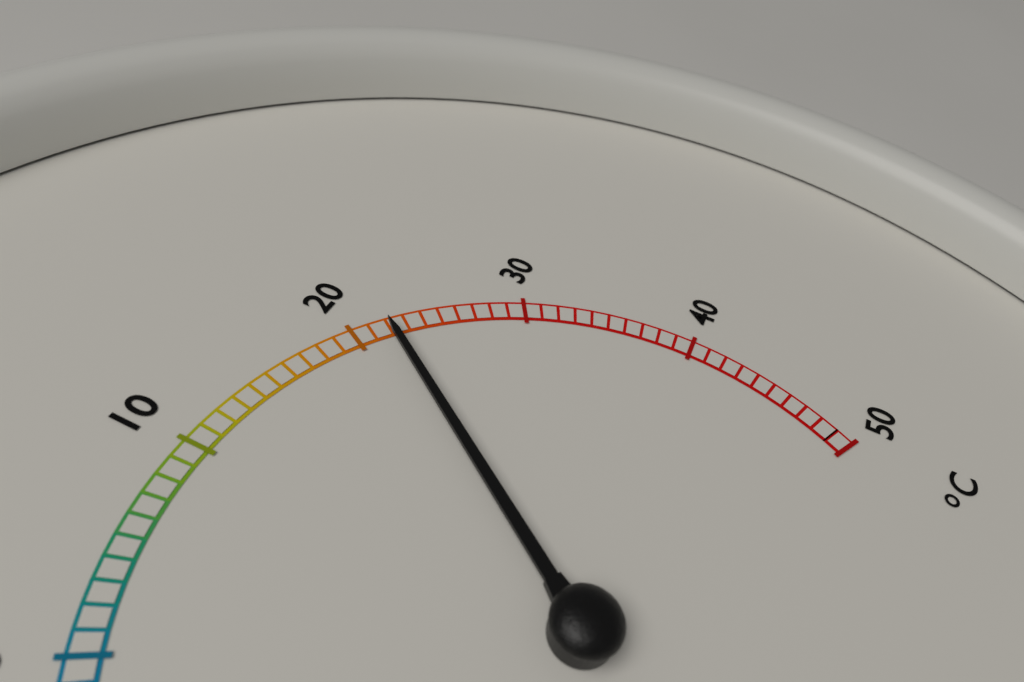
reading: 22 °C
